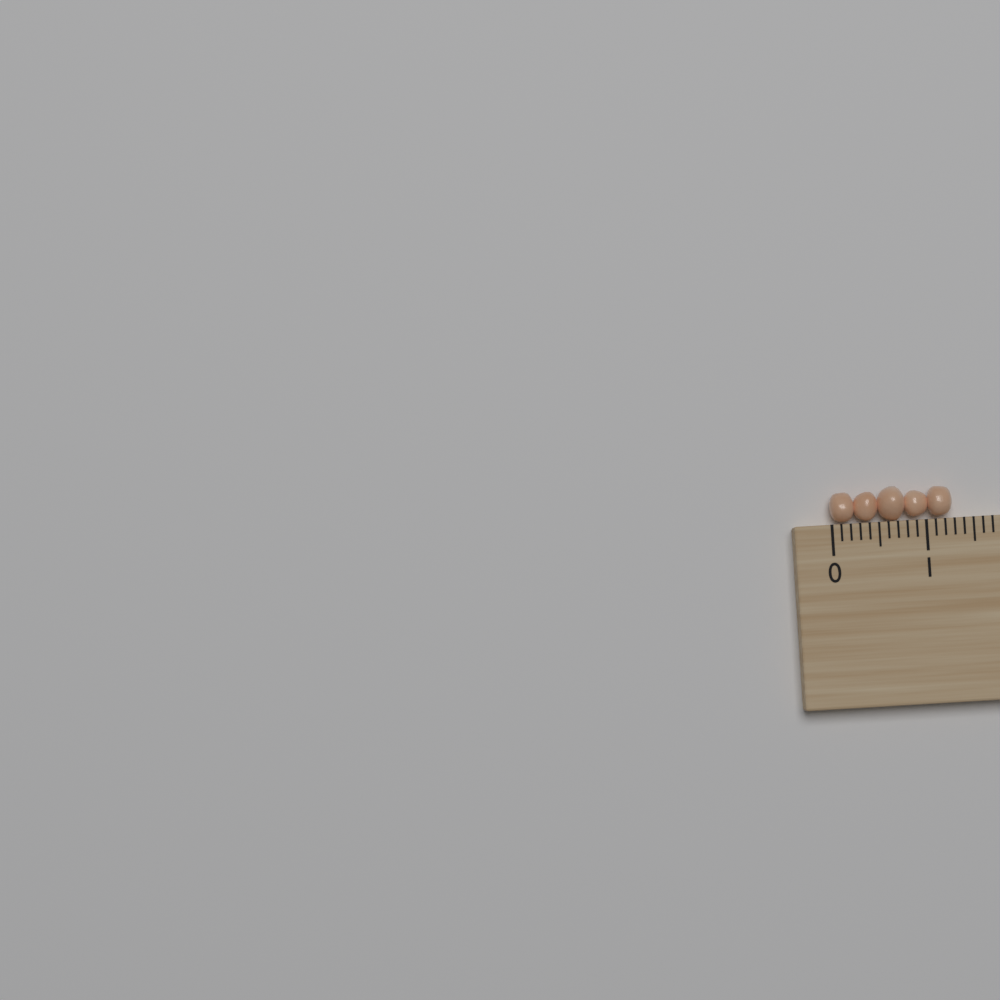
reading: 1.3 (no unit)
